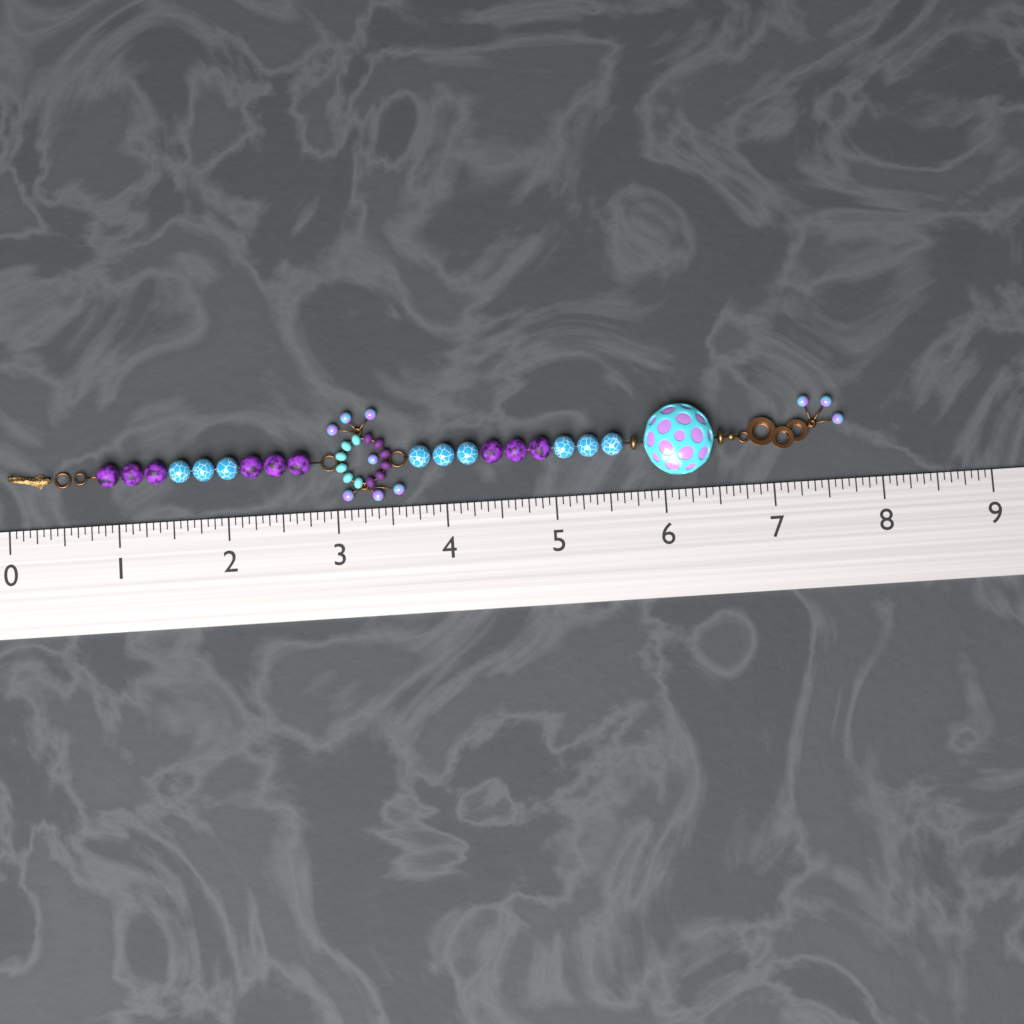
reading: 7.6875 (no unit)
